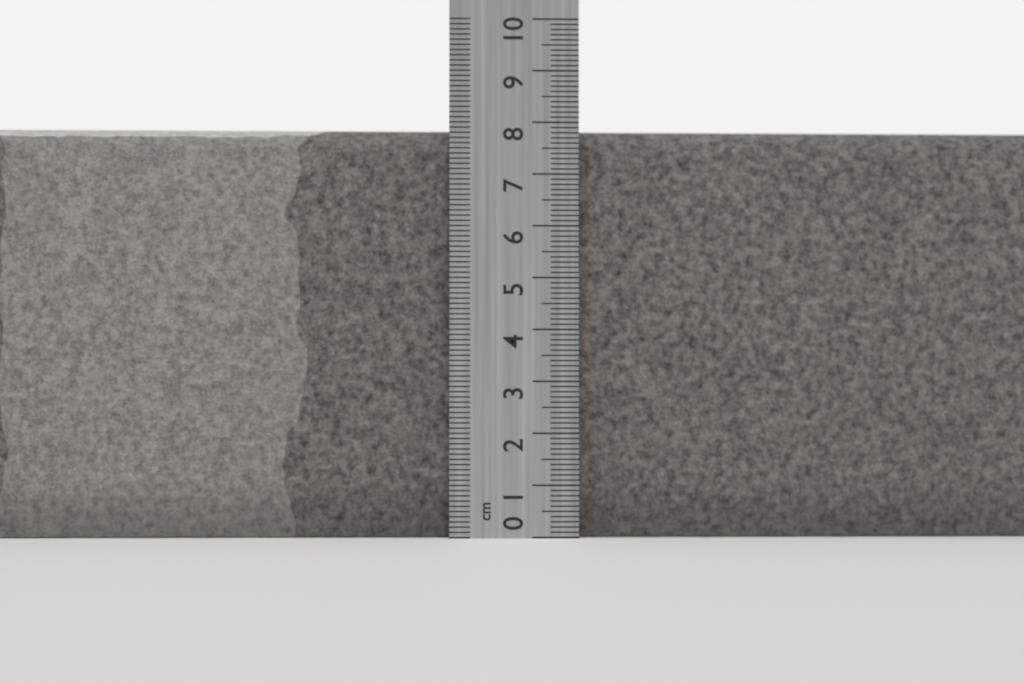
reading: 7.9 cm
